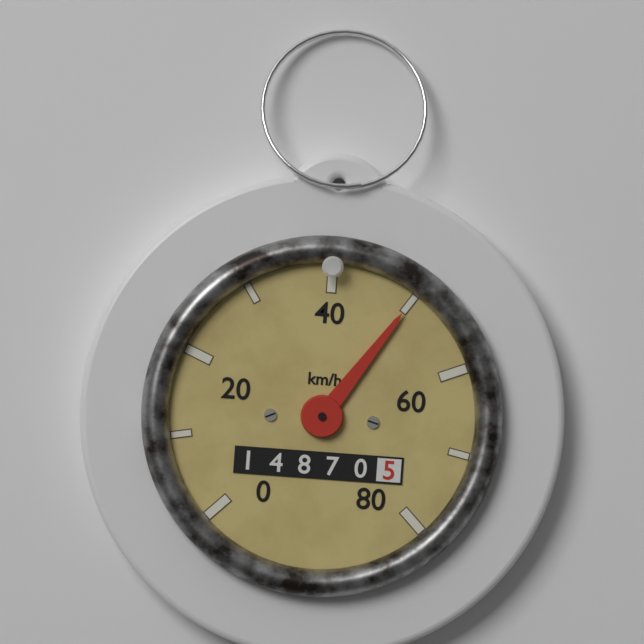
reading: 50 km/h
